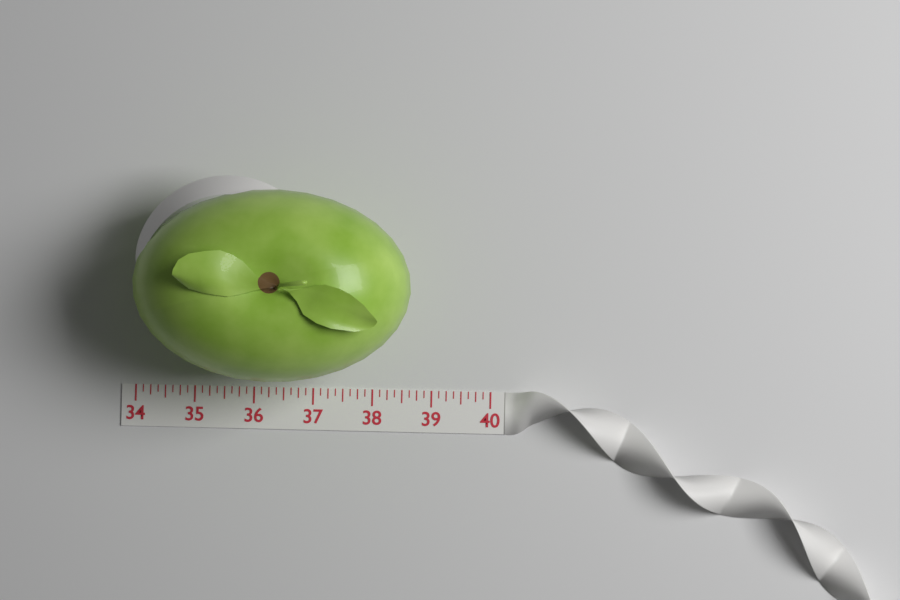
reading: 38.625 (no unit)
